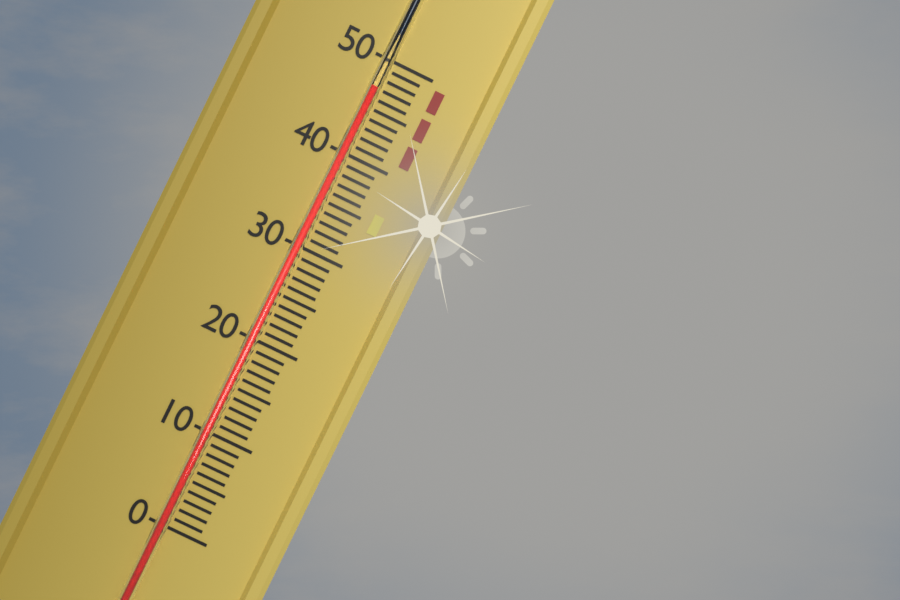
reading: 47 (no unit)
